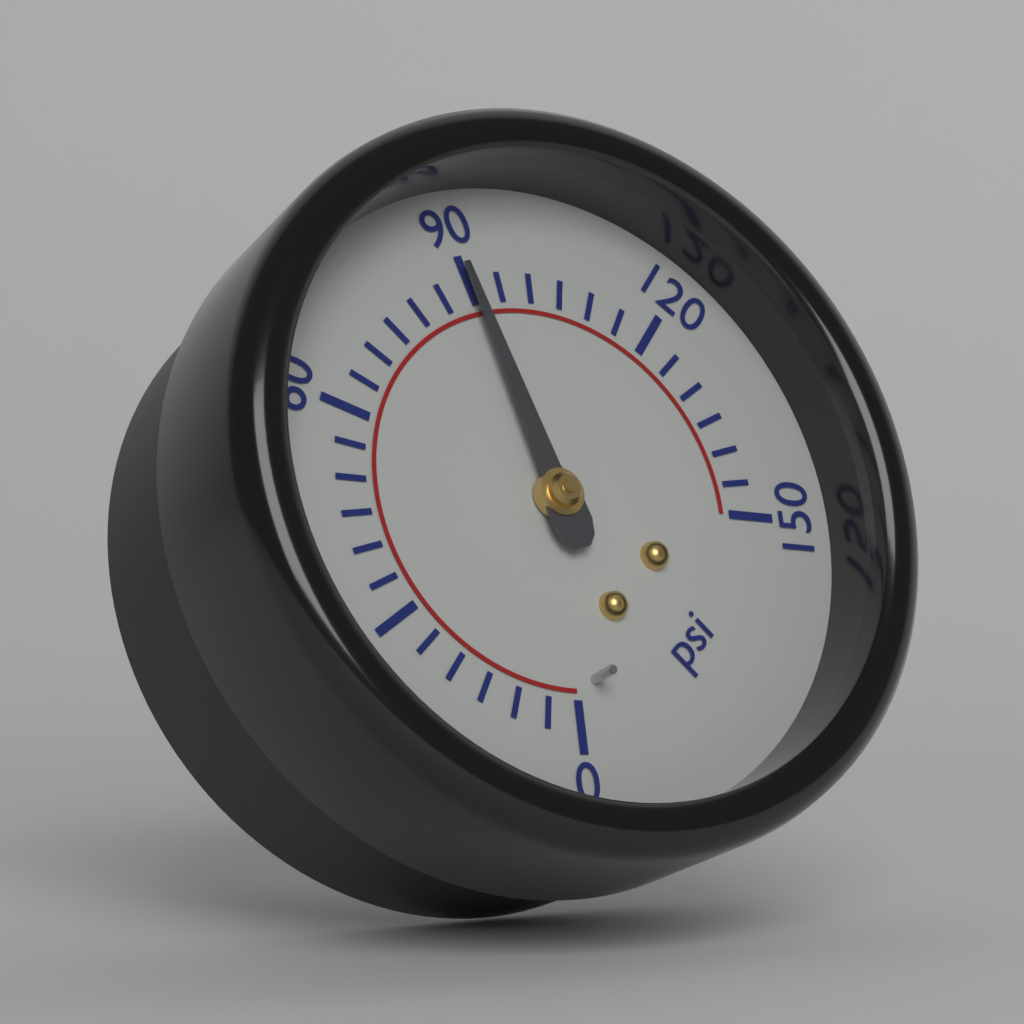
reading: 90 psi
